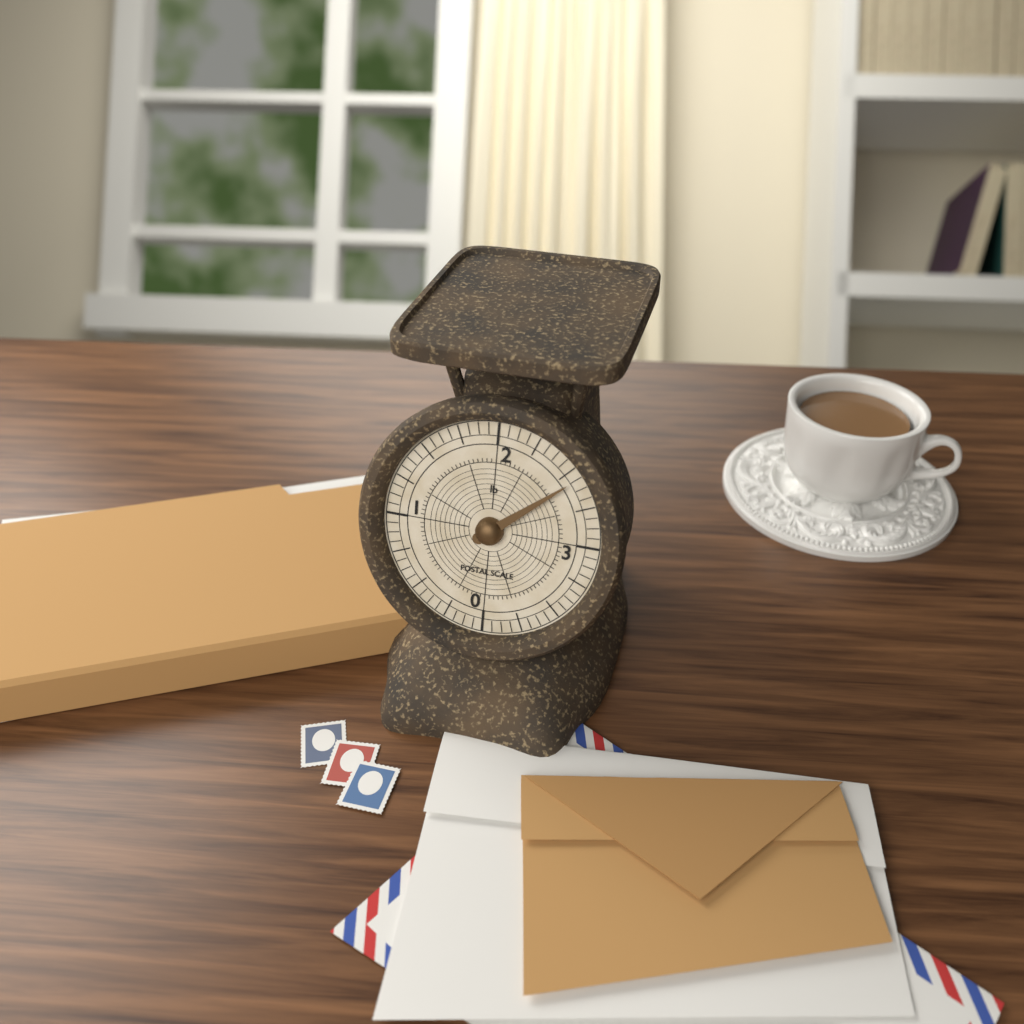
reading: 2.5625 lb
